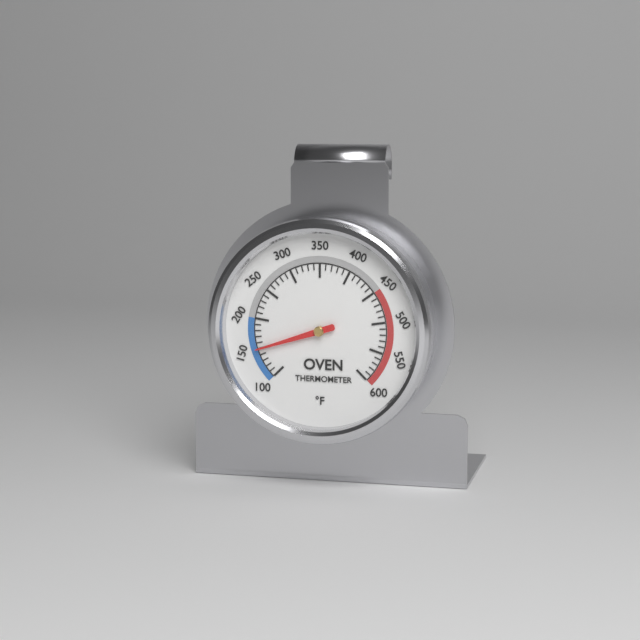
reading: 150 °F
